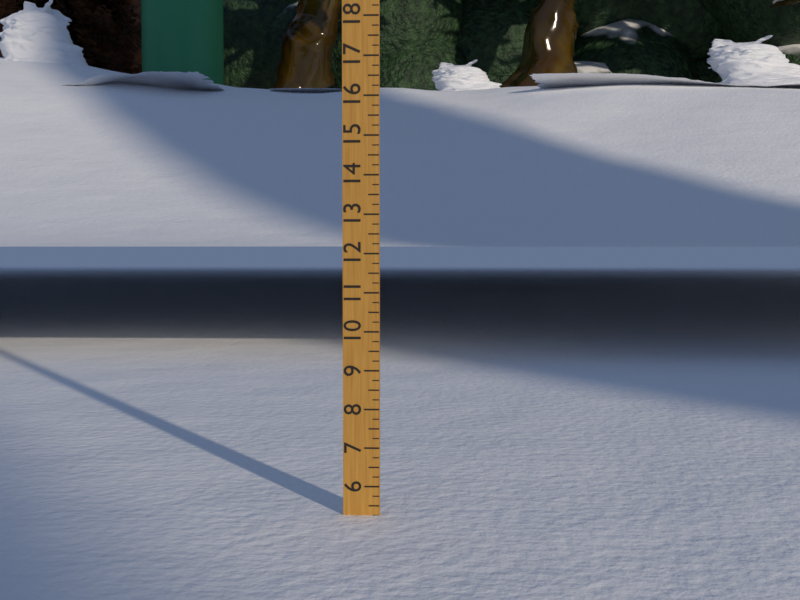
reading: 5.25 (no unit)
